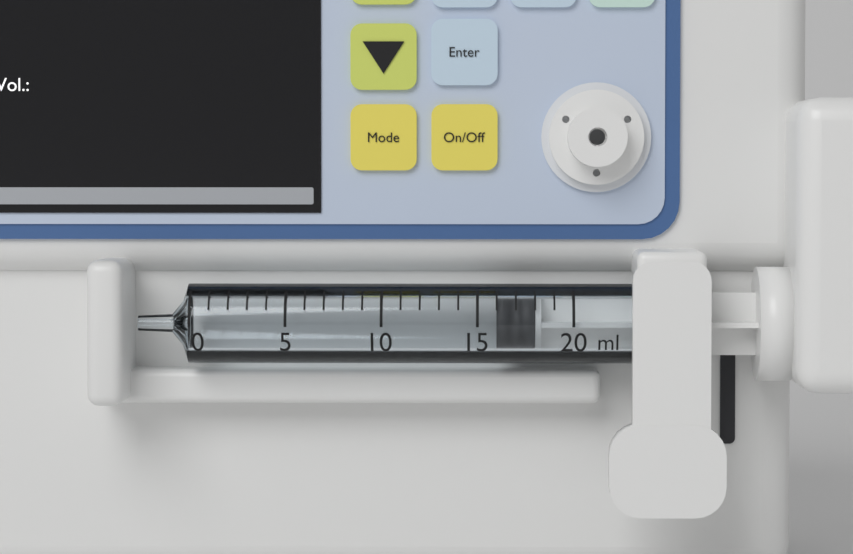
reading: 16 ml
